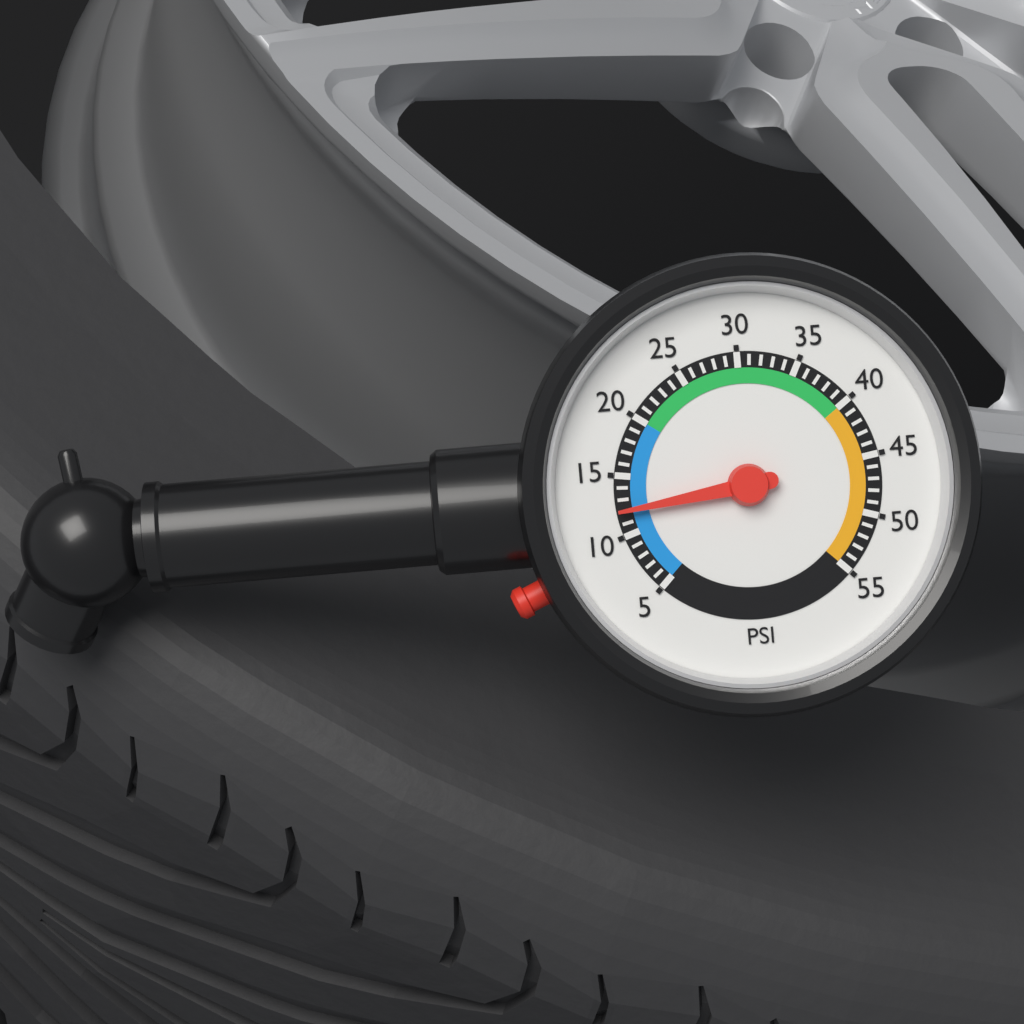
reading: 12 psi
